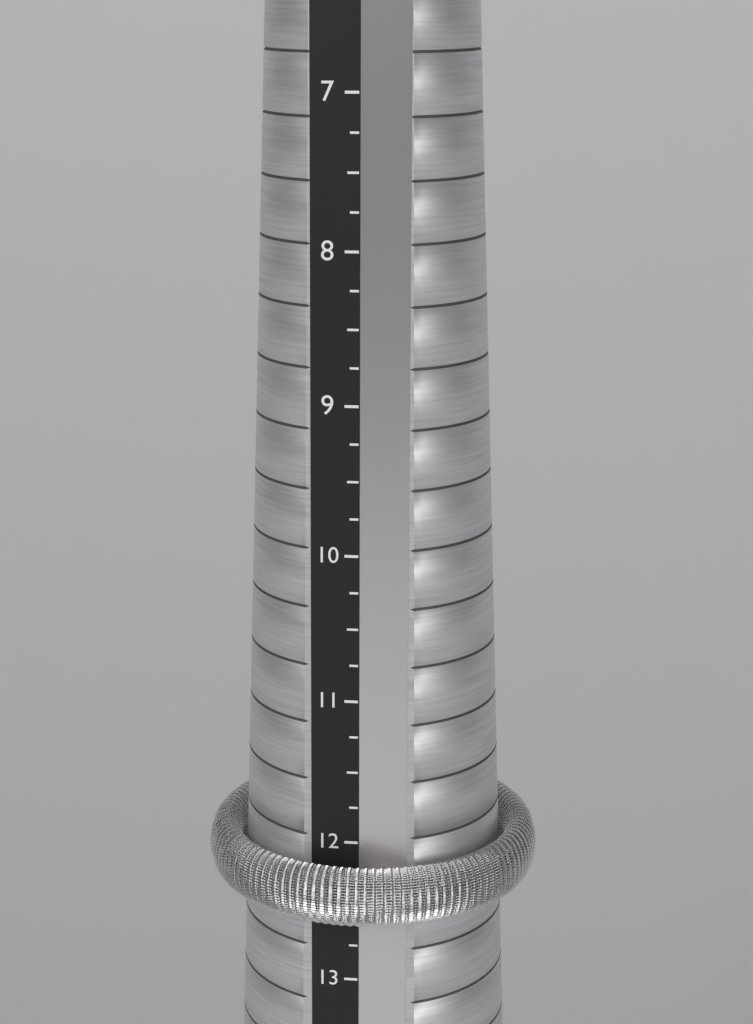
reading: 12.50 (no unit)
